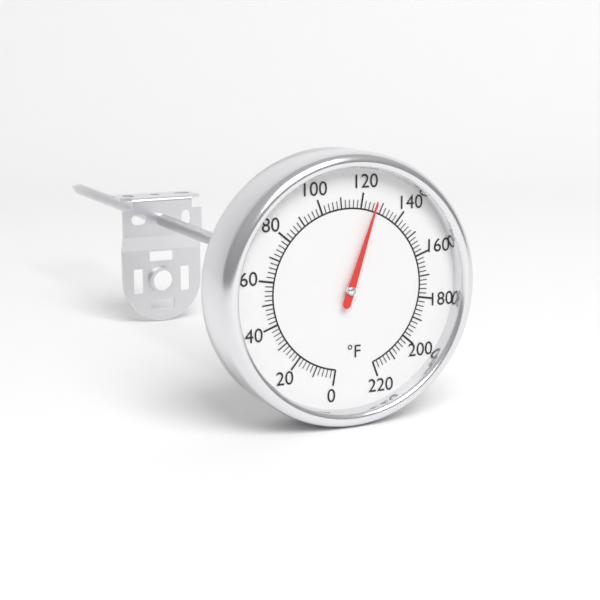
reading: 126 °F
